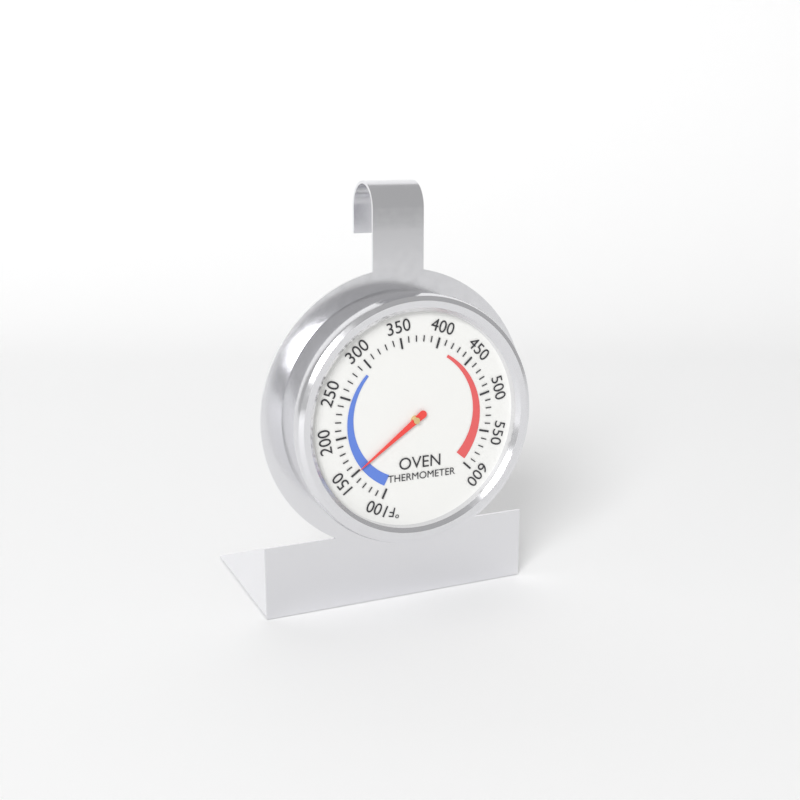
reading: 150 °F
